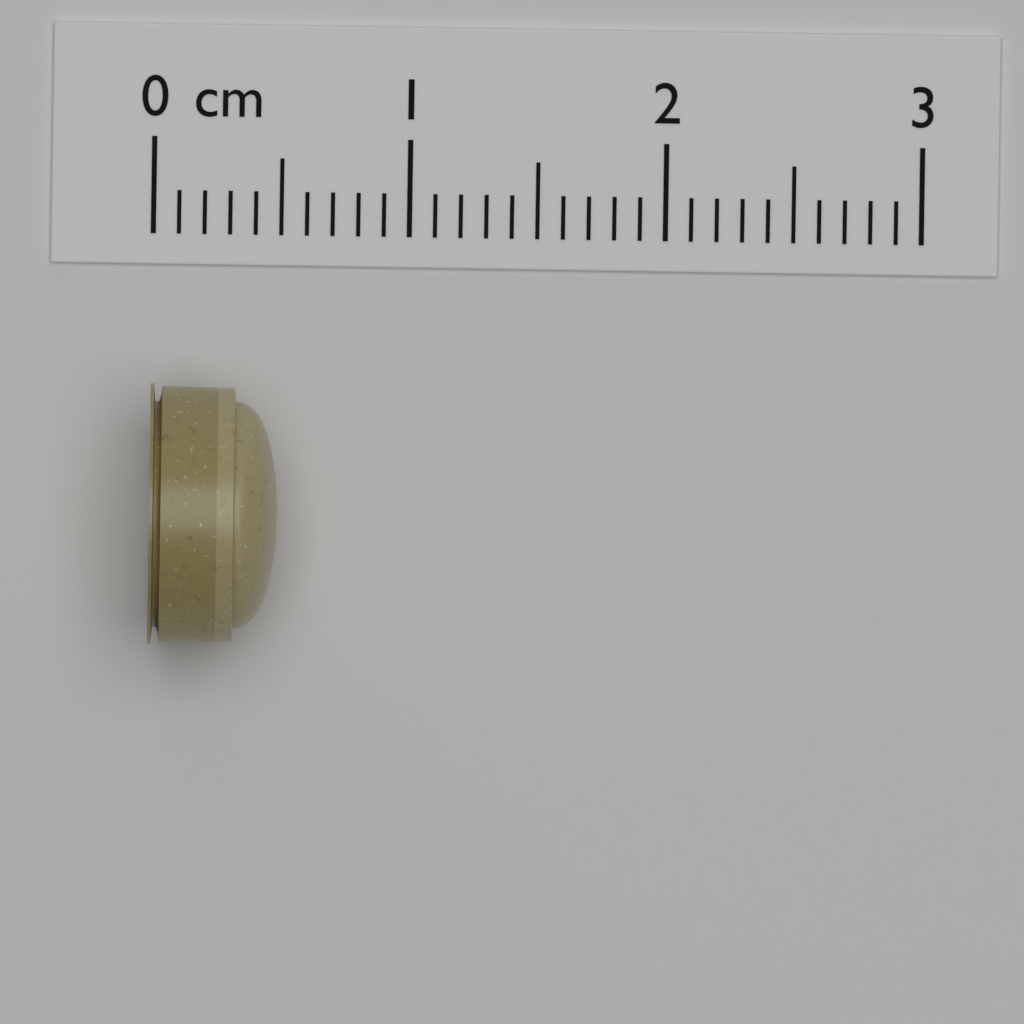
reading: 0.5 cm
